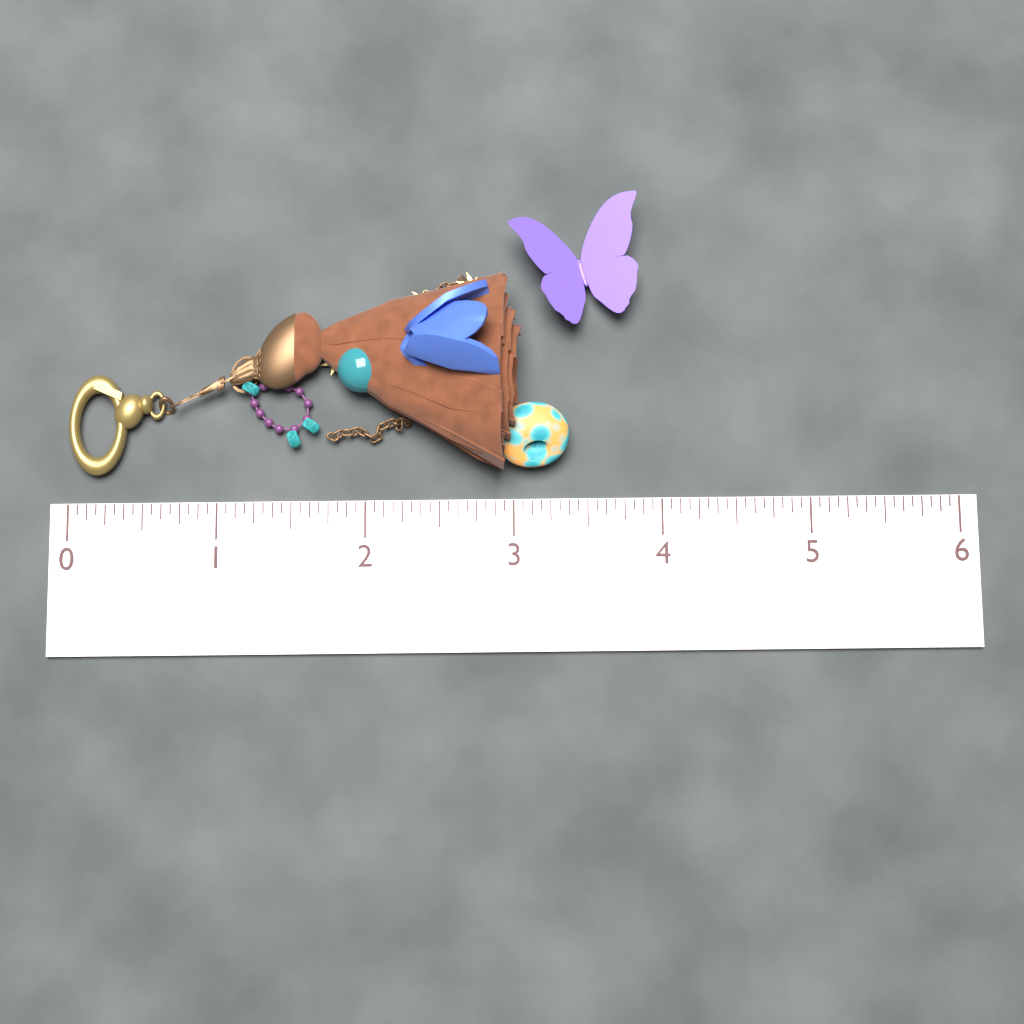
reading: 3.0625 (no unit)
